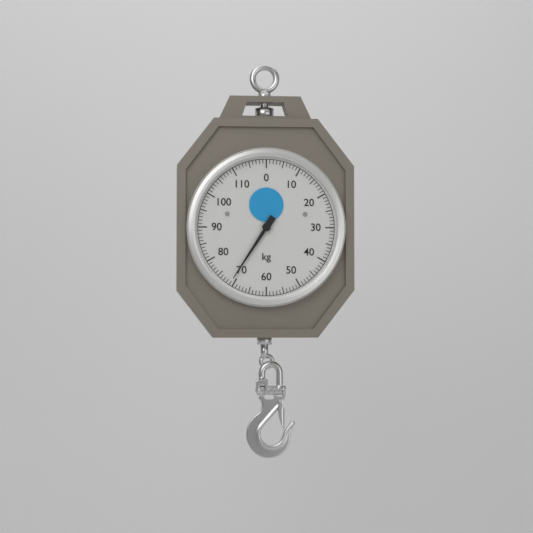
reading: 71 kg
